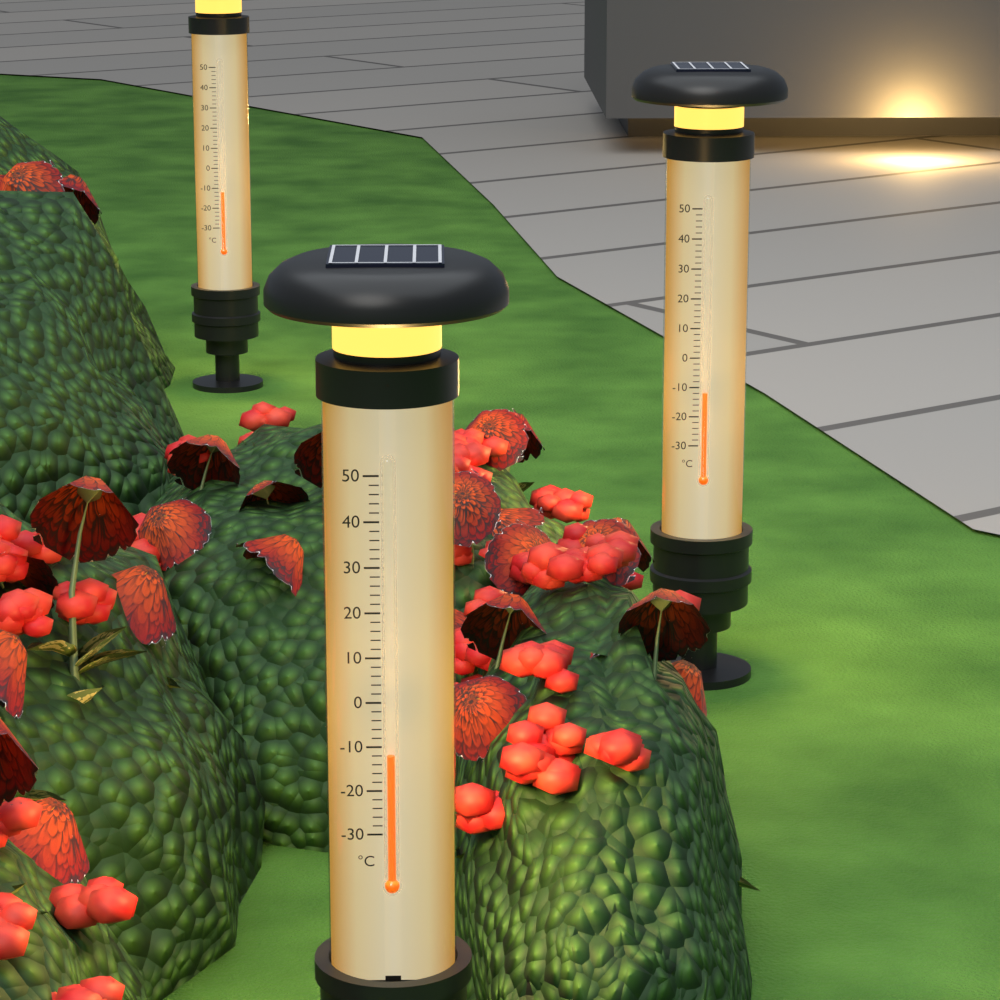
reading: -12 °C
